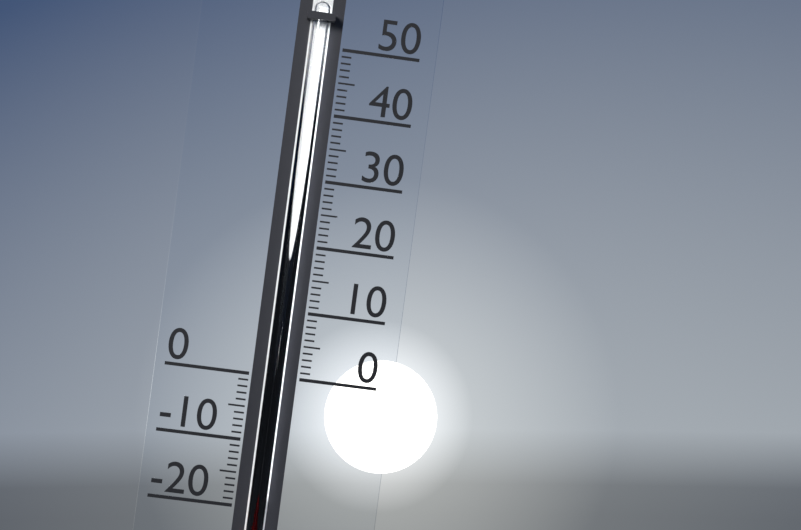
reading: -18 (no unit)
